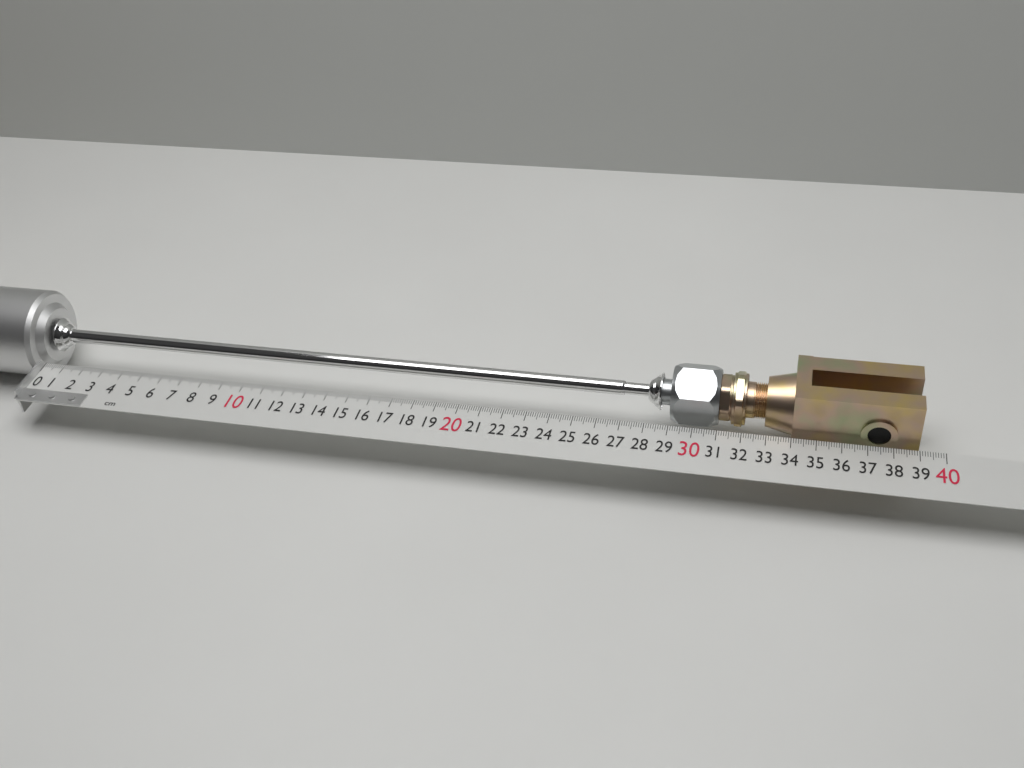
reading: 39.0 cm
